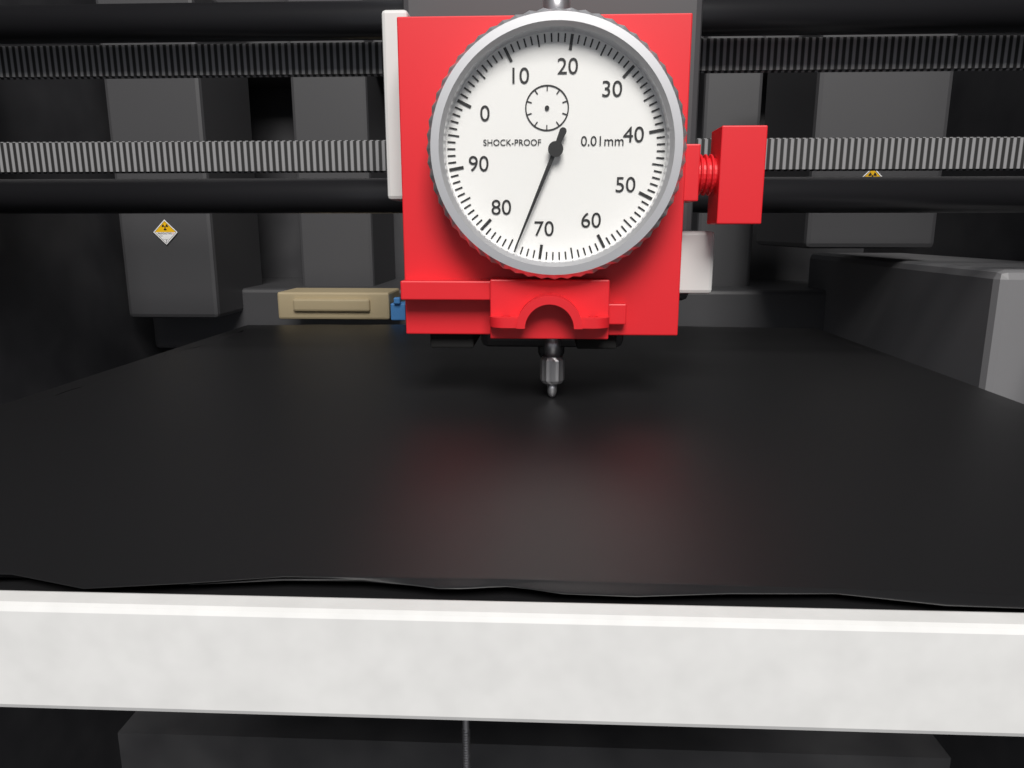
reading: 74 0.01mm
